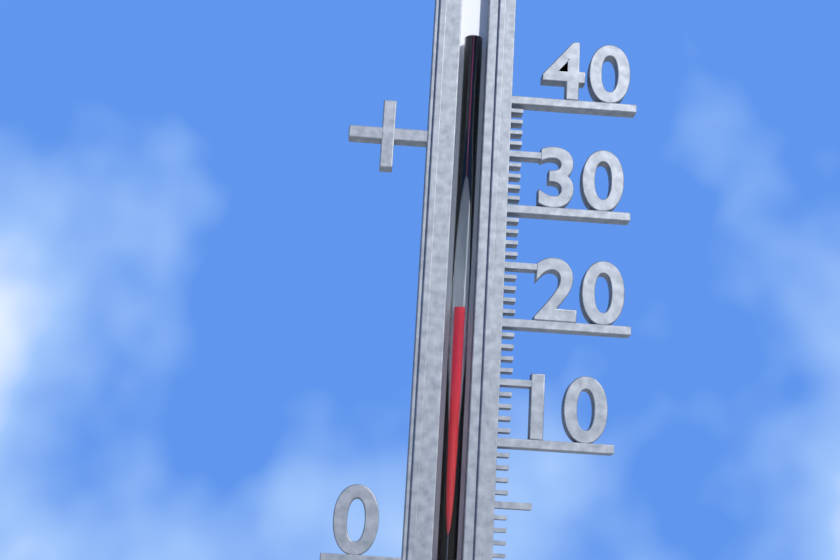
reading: 21 (no unit)
